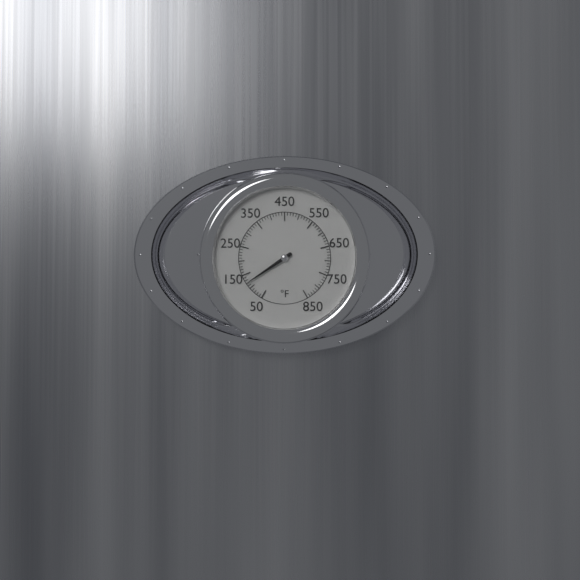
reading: 120 °F
